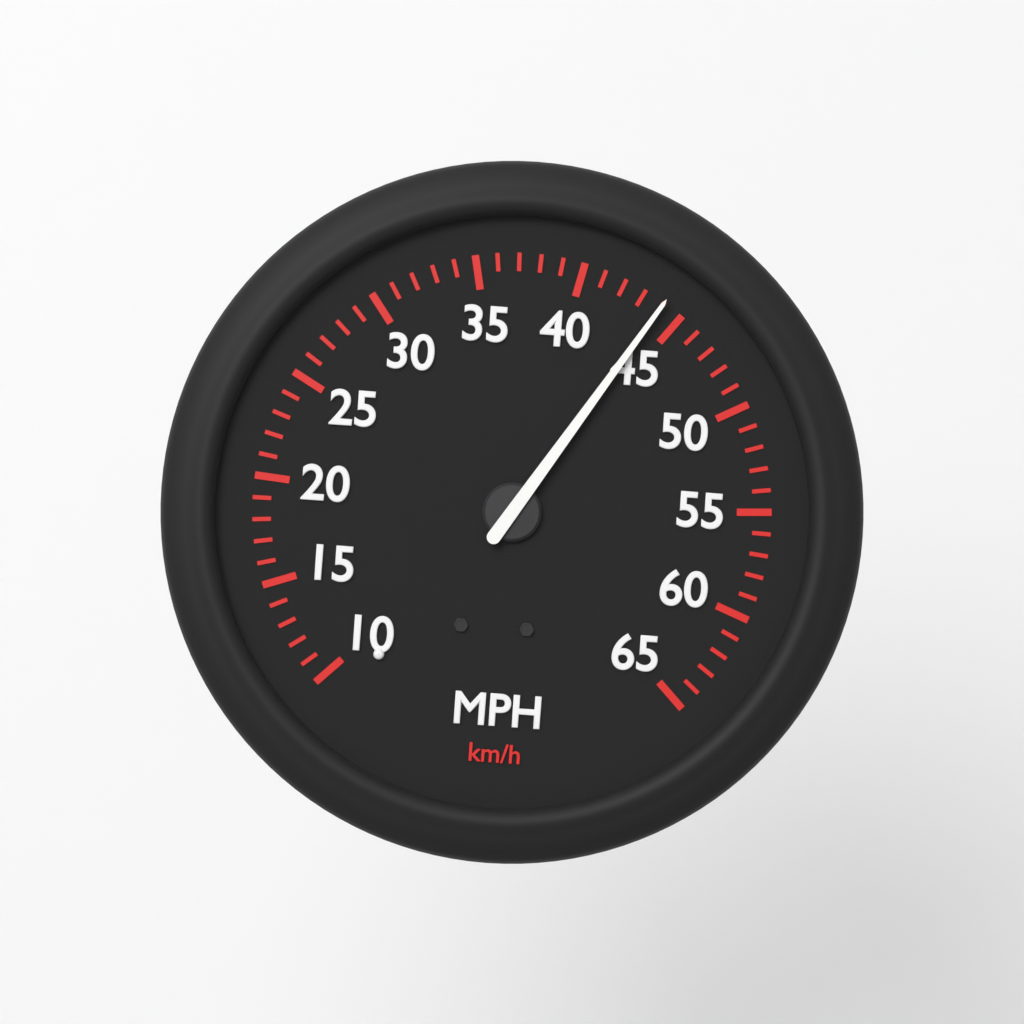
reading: 44 mph
